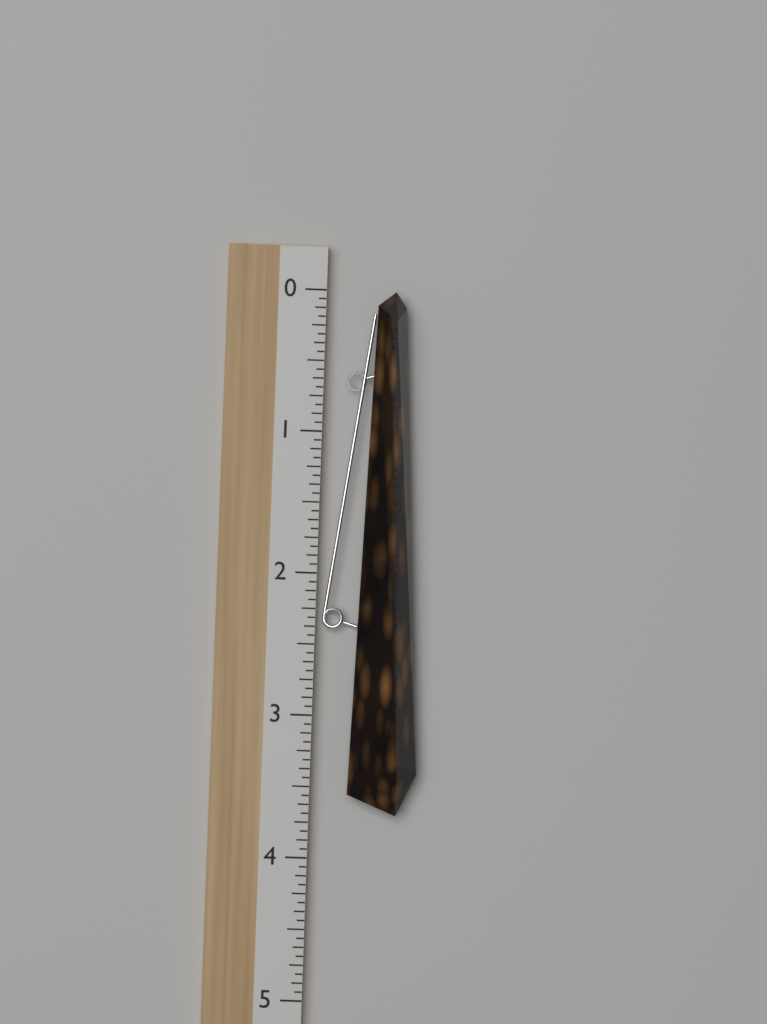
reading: 3.6875 (no unit)
